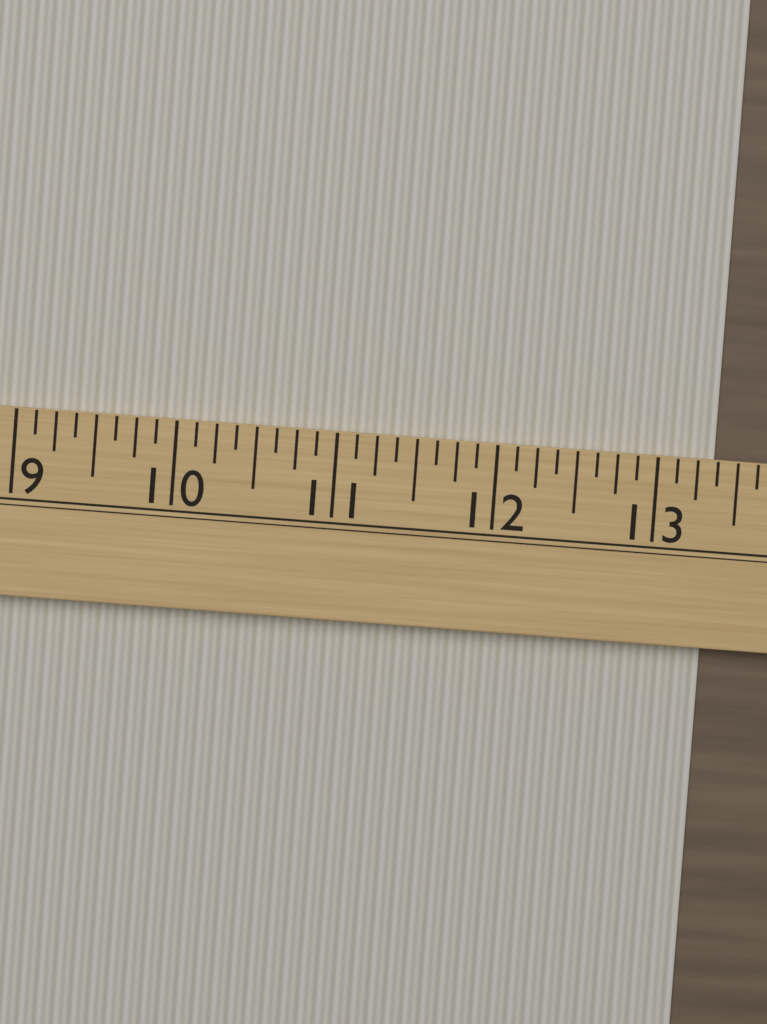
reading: 13.375 (no unit)
